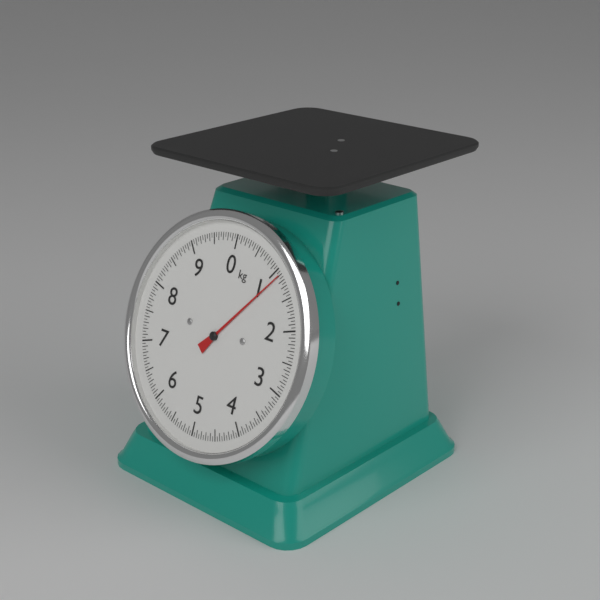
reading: 1.10 kg
